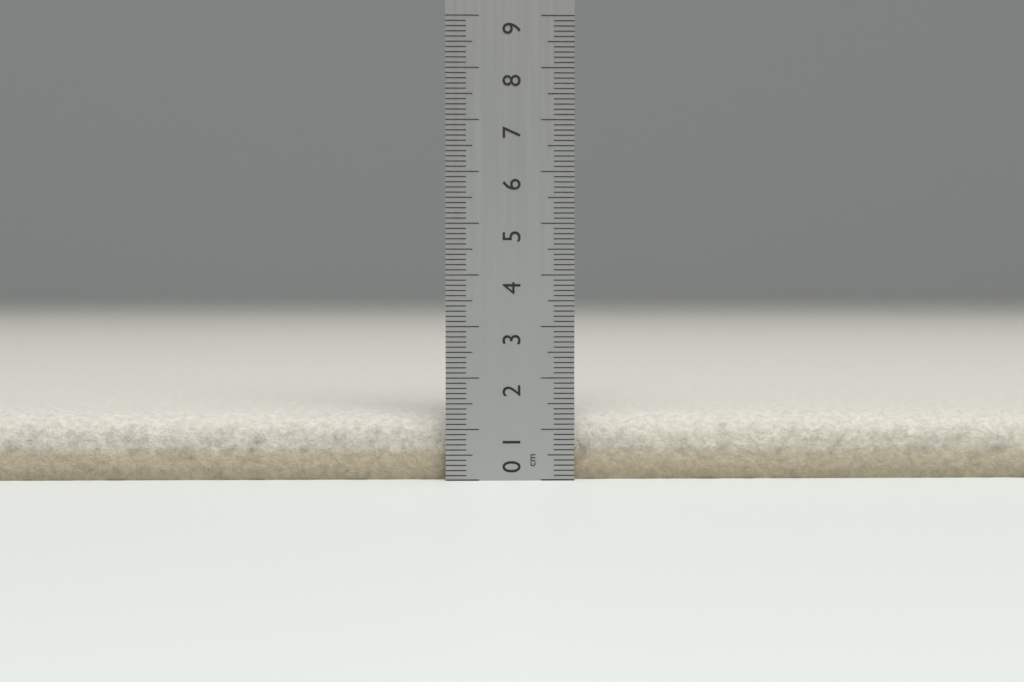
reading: 1.3 cm
